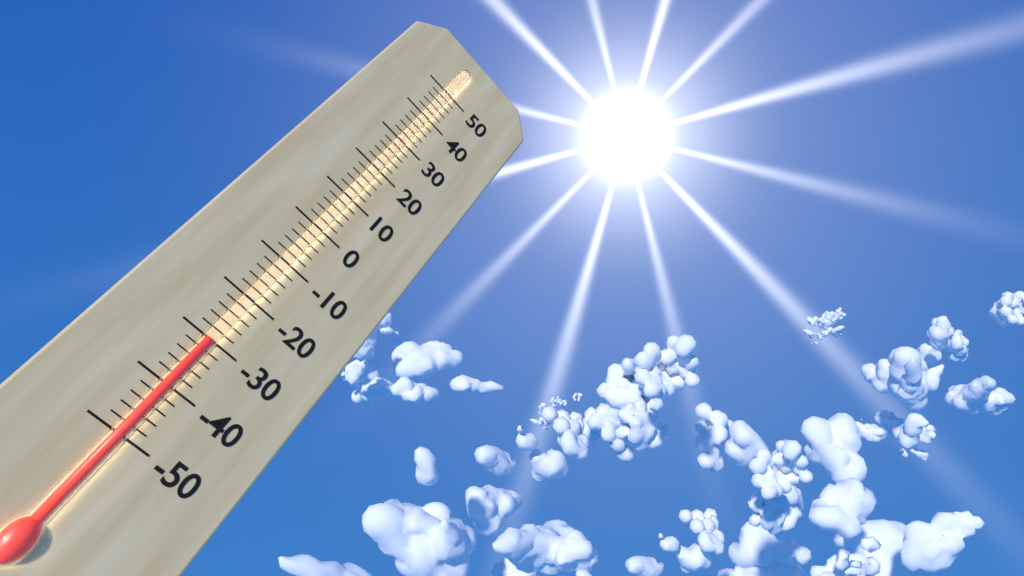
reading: -30 (no unit)
